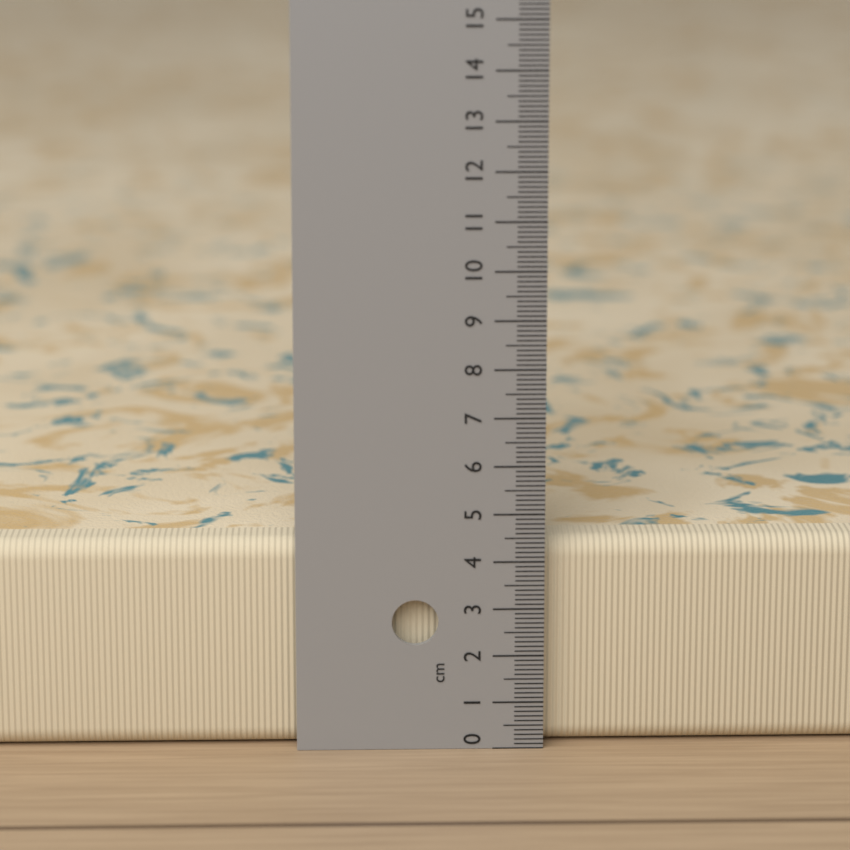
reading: 4.4 cm
